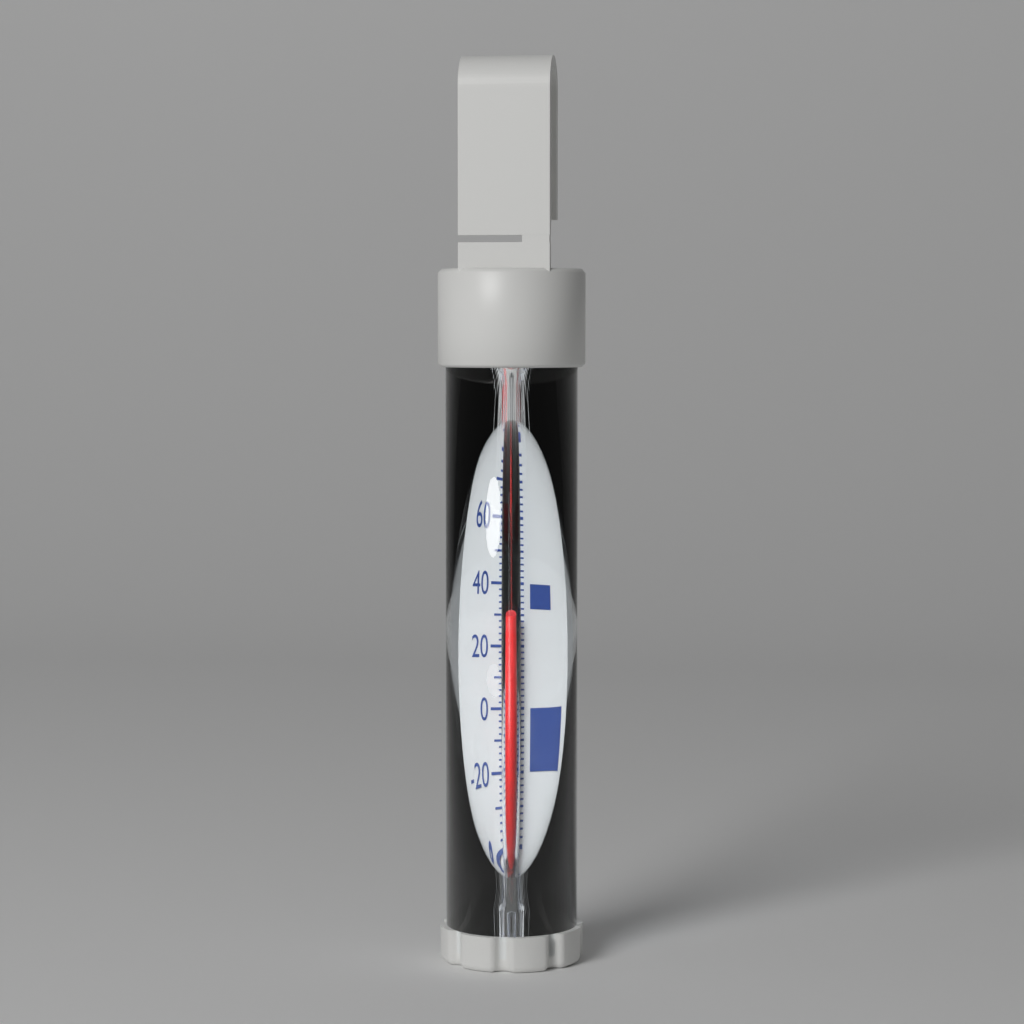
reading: 30 °F
